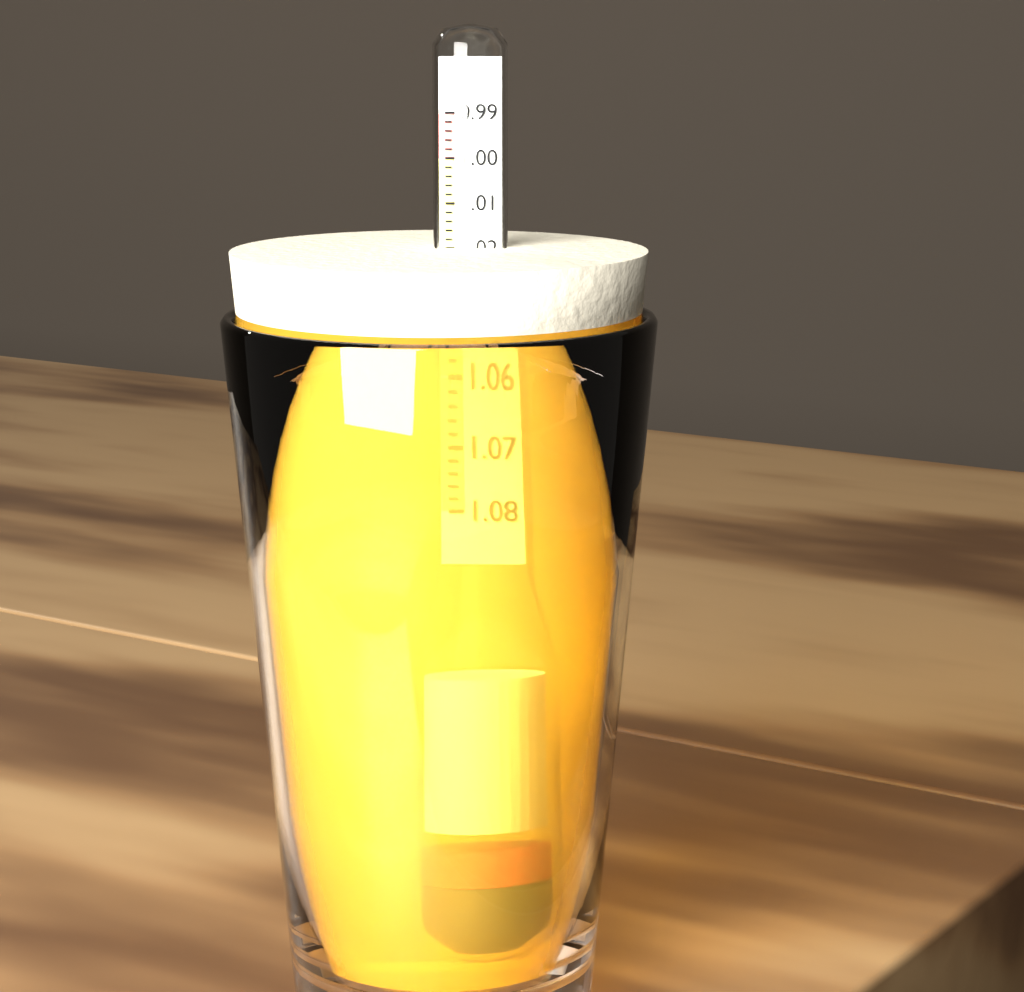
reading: 1.020 (no unit)
